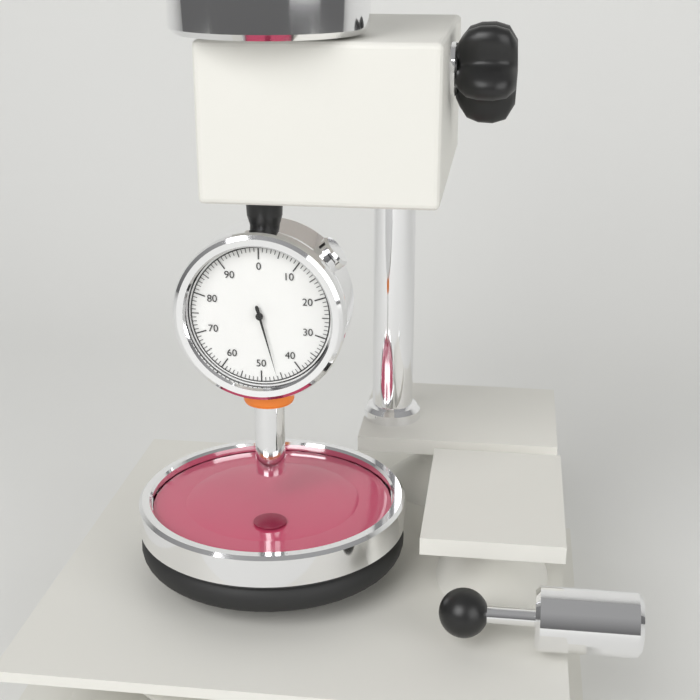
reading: 46 (no unit)
